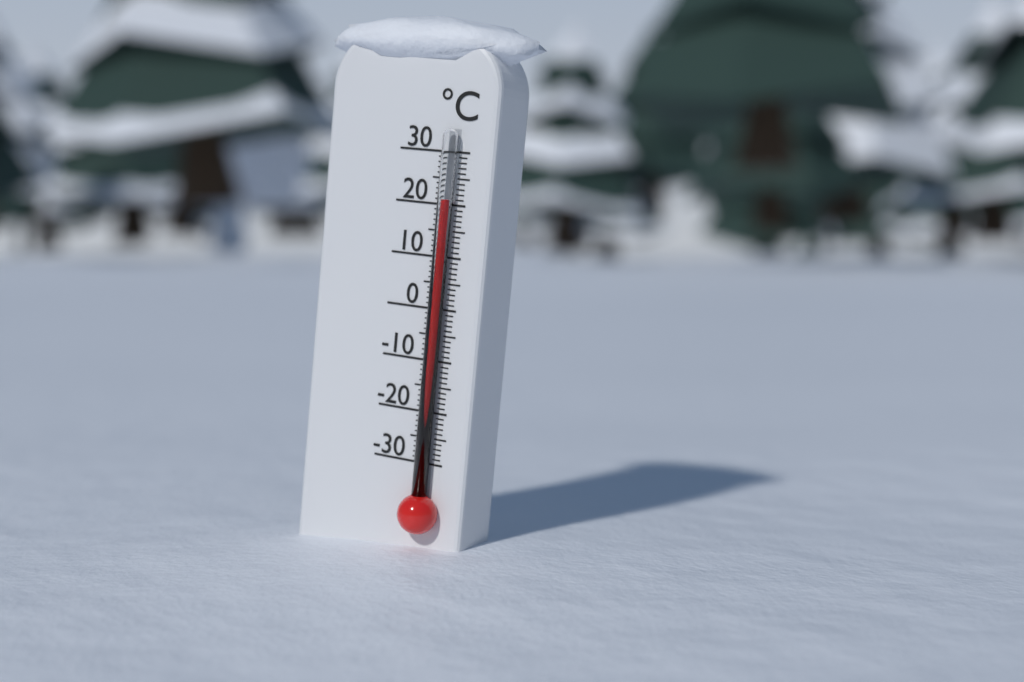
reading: 21 °C
